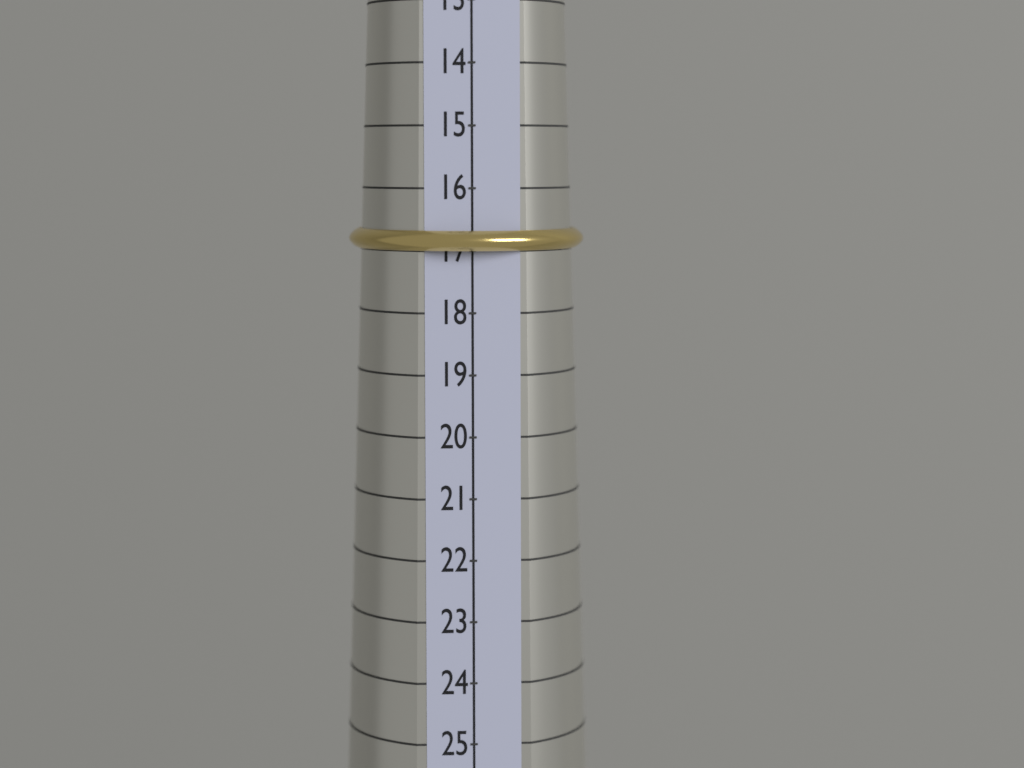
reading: 17 (no unit)
